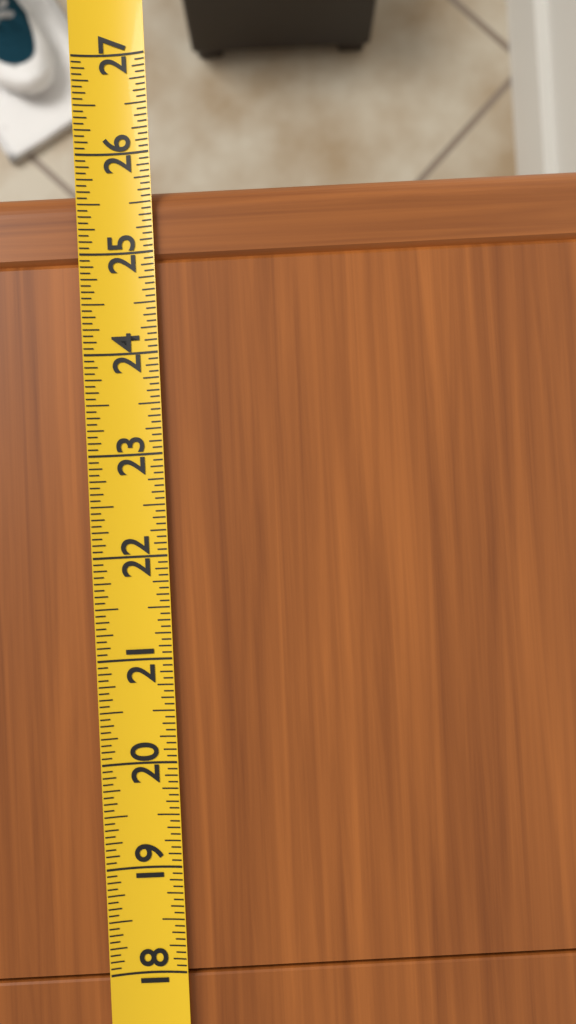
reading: 25.6875 (no unit)
